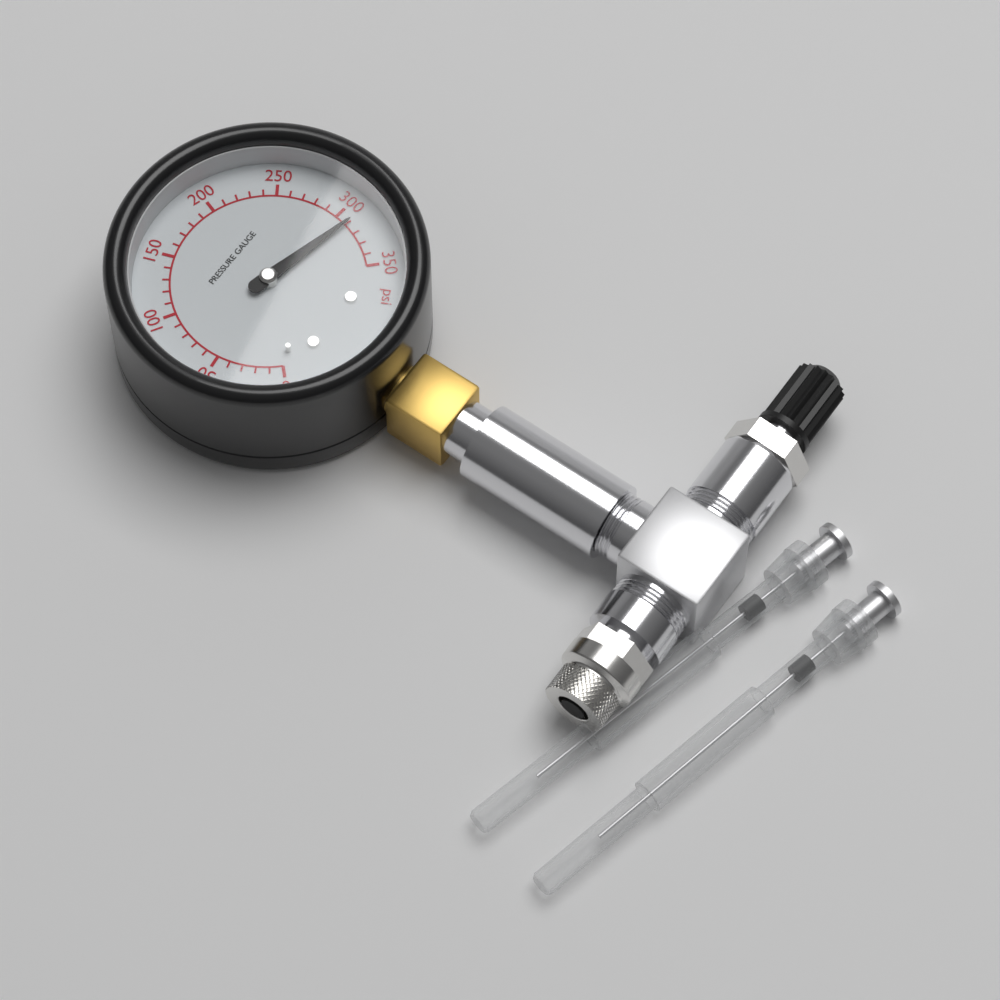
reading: 310 psi
